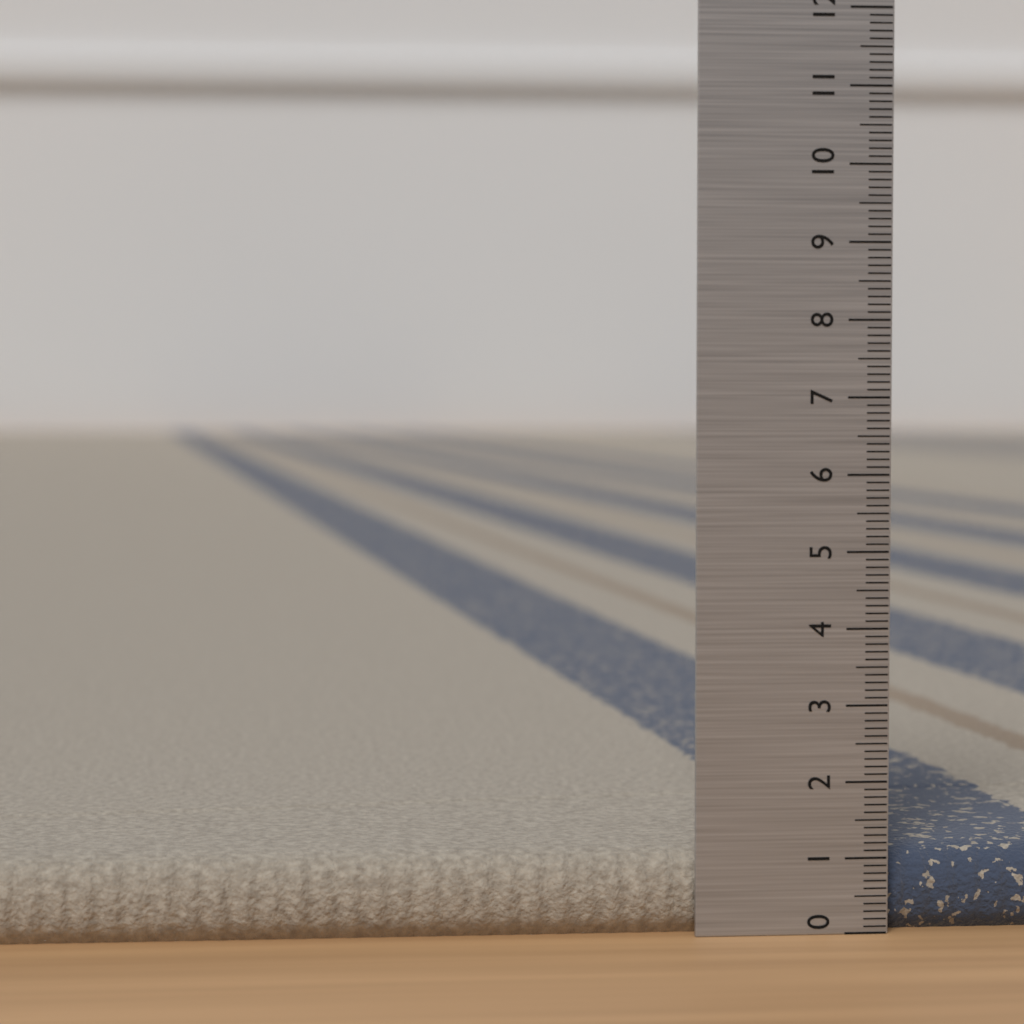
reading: 1.1 (no unit)
